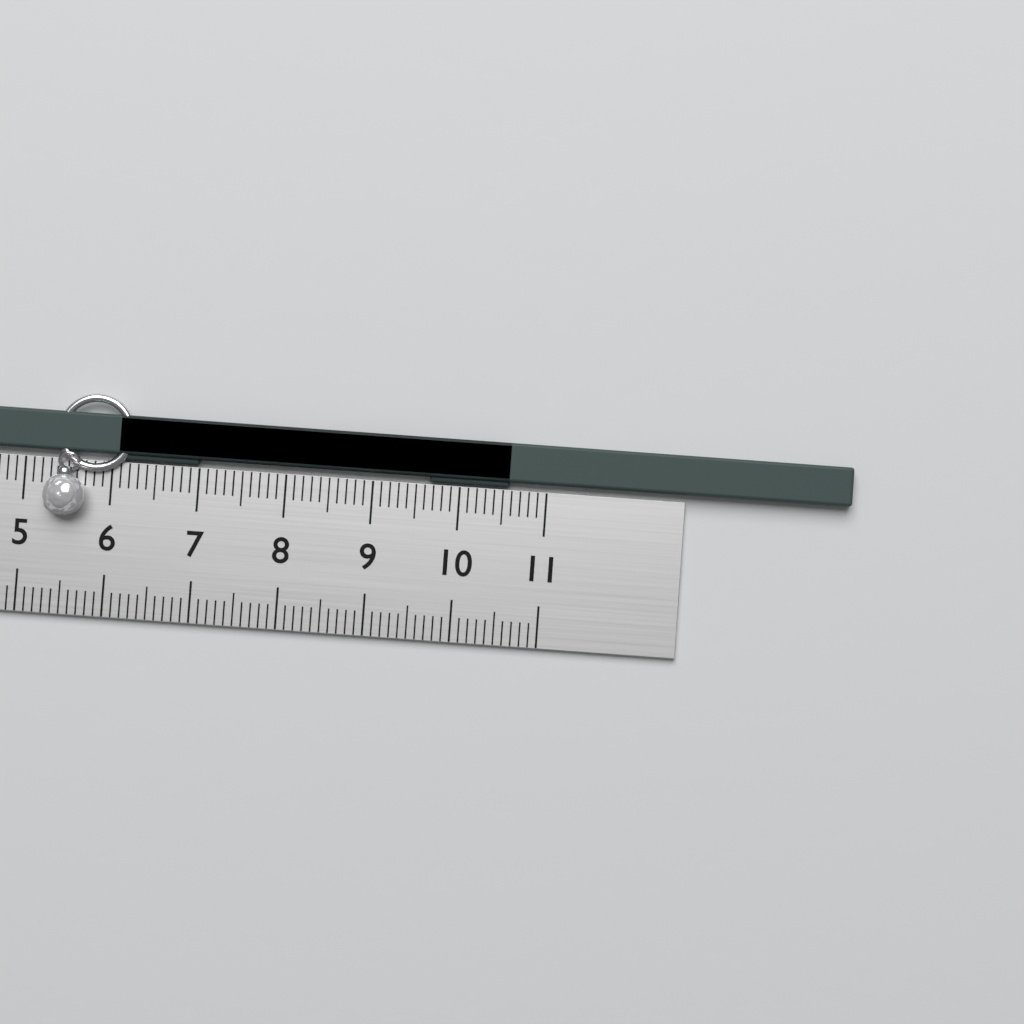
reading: 10.6 cm
